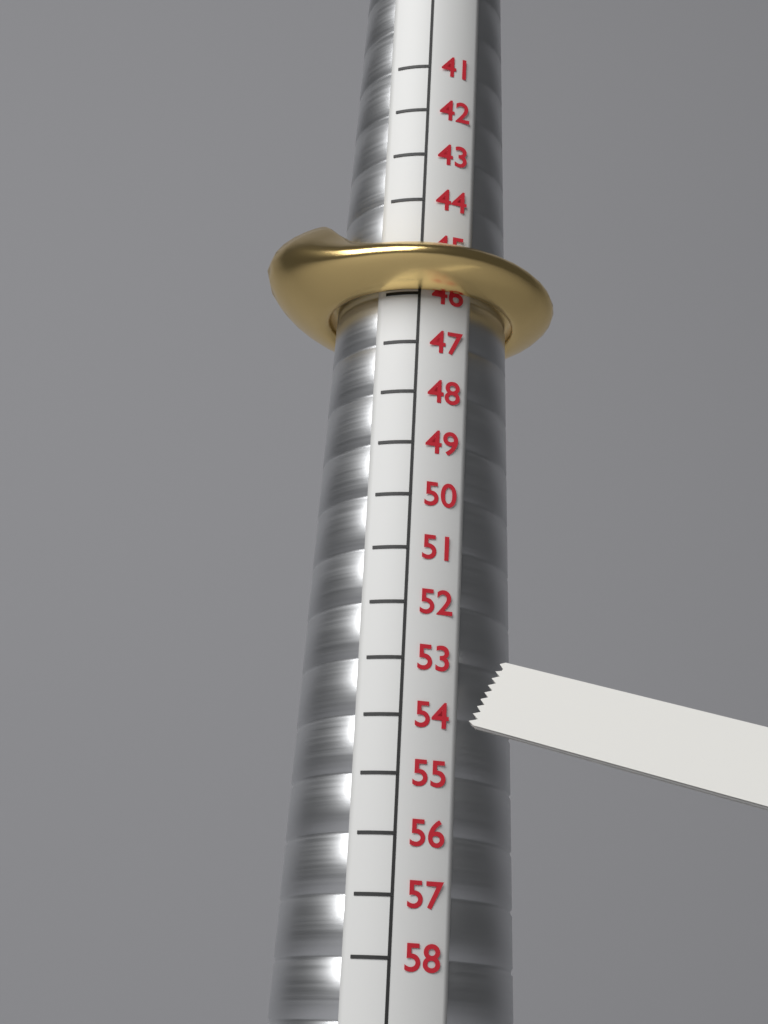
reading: 46 (no unit)
